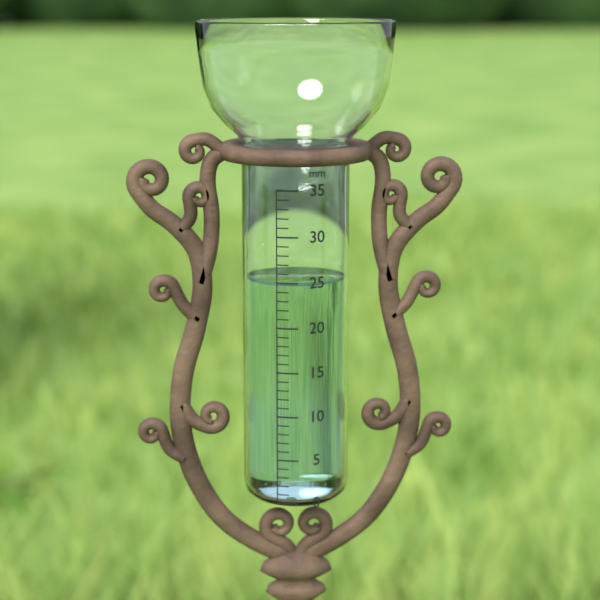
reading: 25 mm
